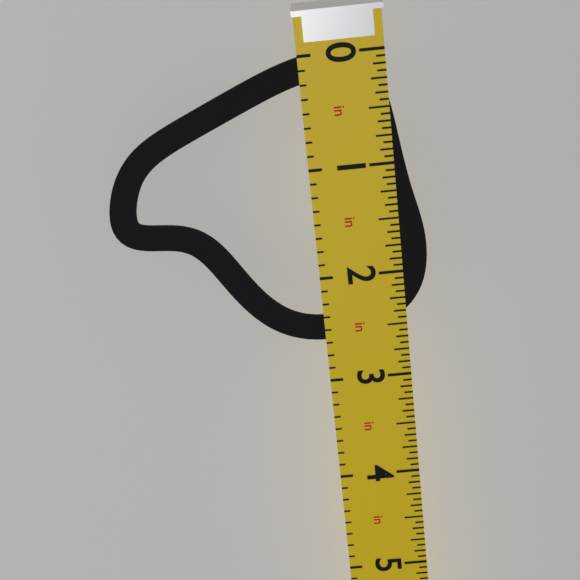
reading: 2.6250 in
